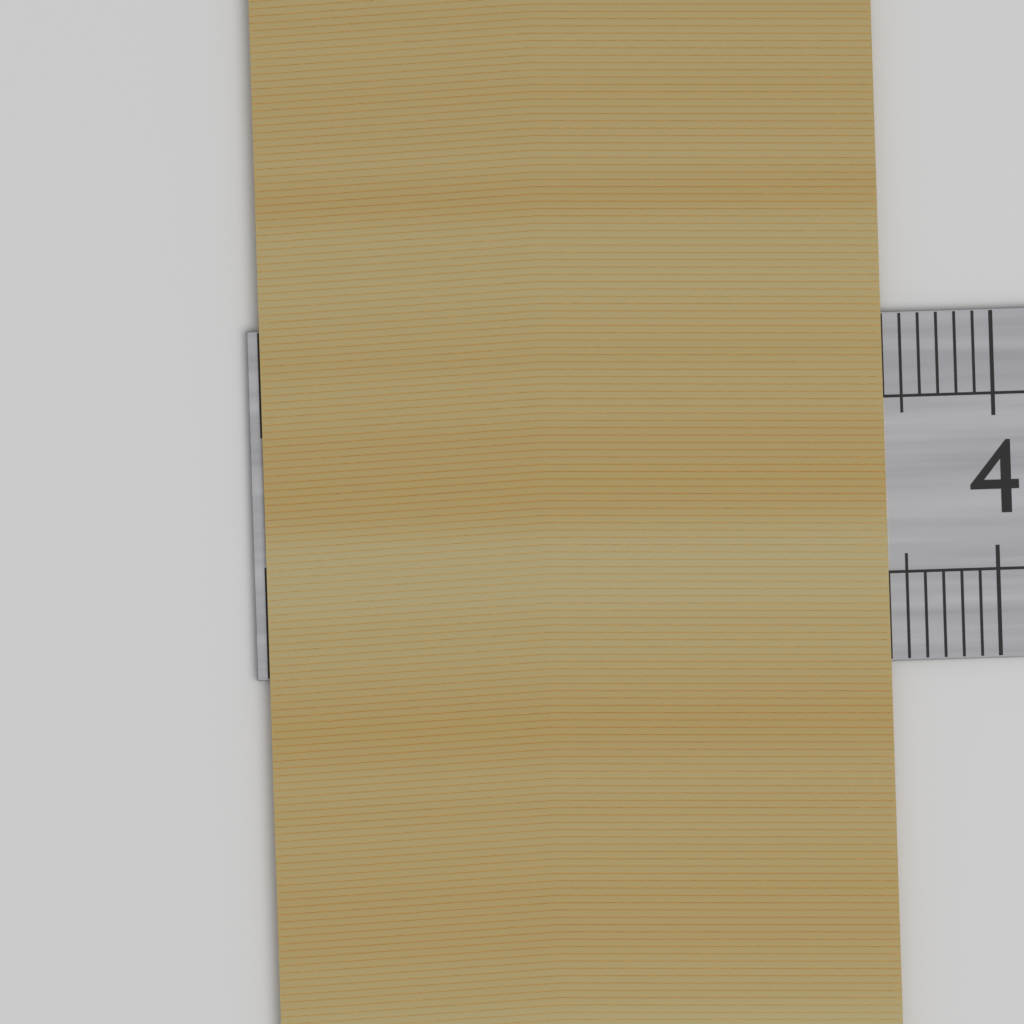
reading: 3.4 cm
